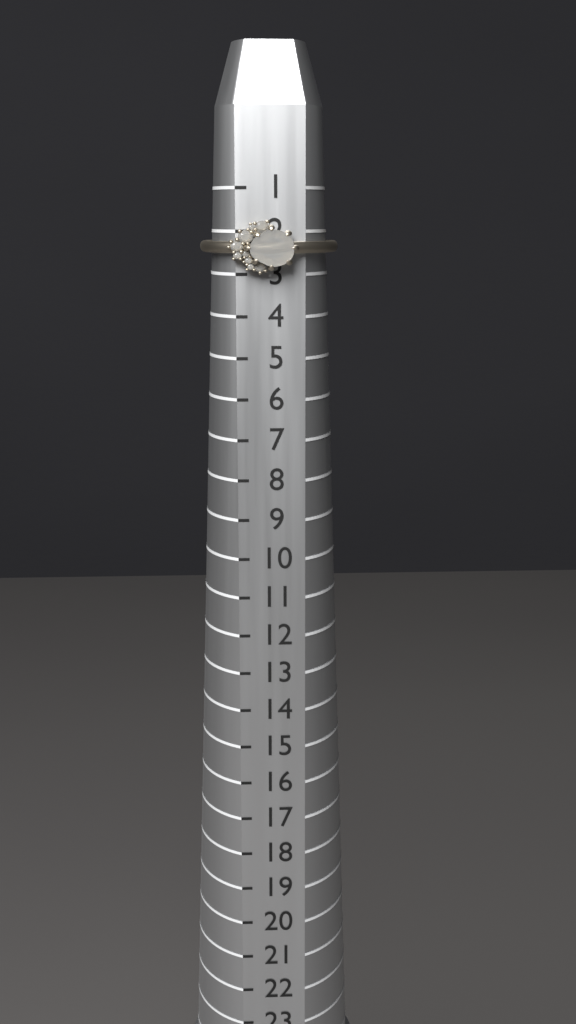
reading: 3 (no unit)
